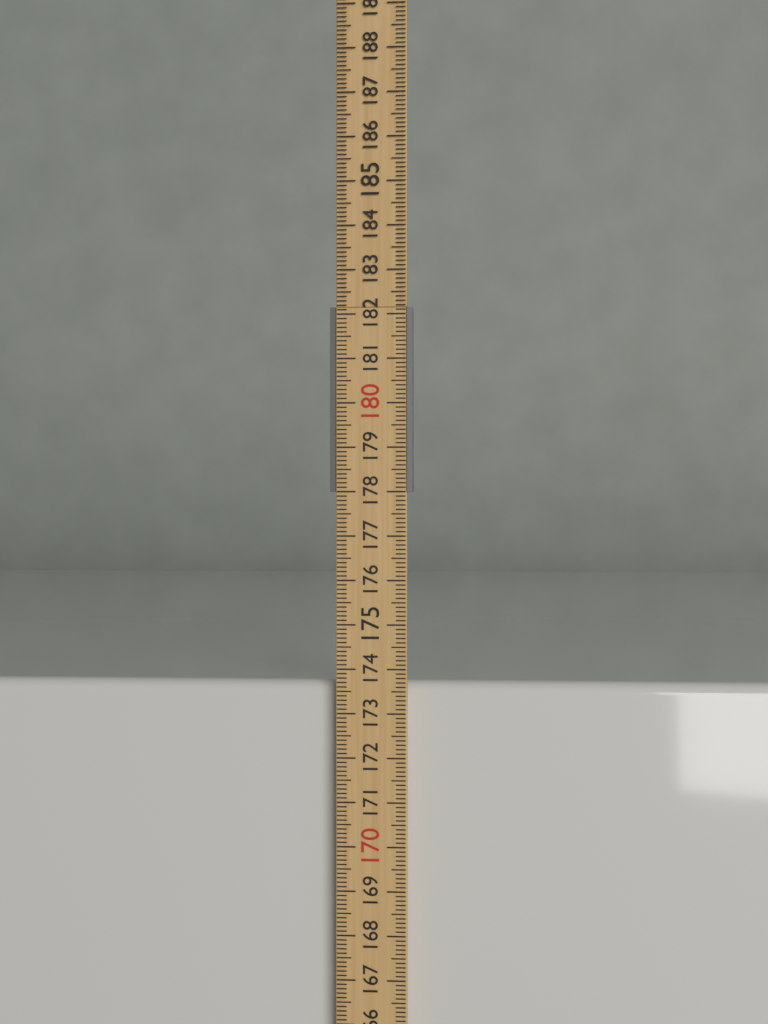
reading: 173.7 cm
